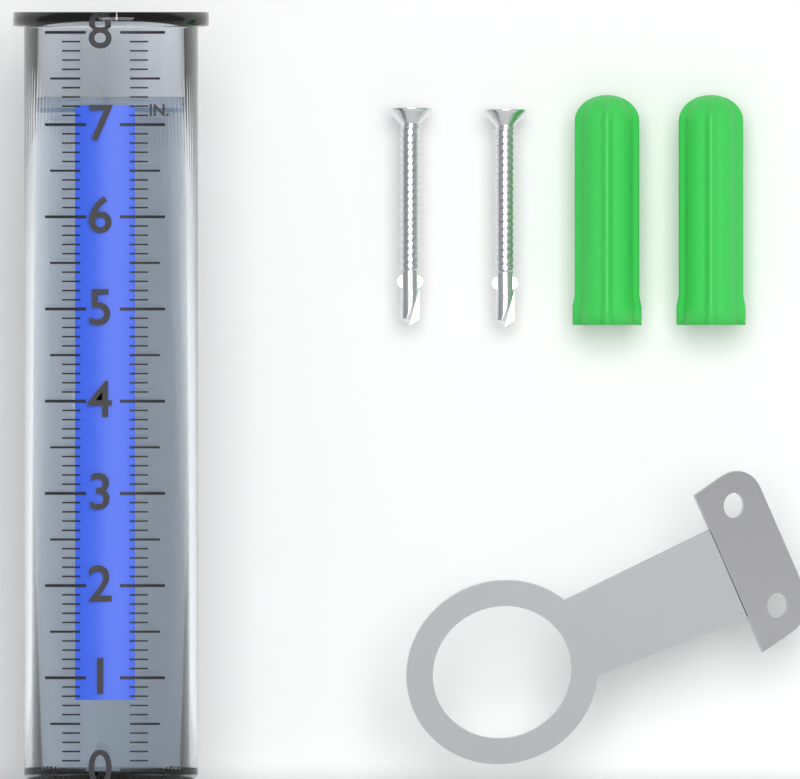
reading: 7.2 in
